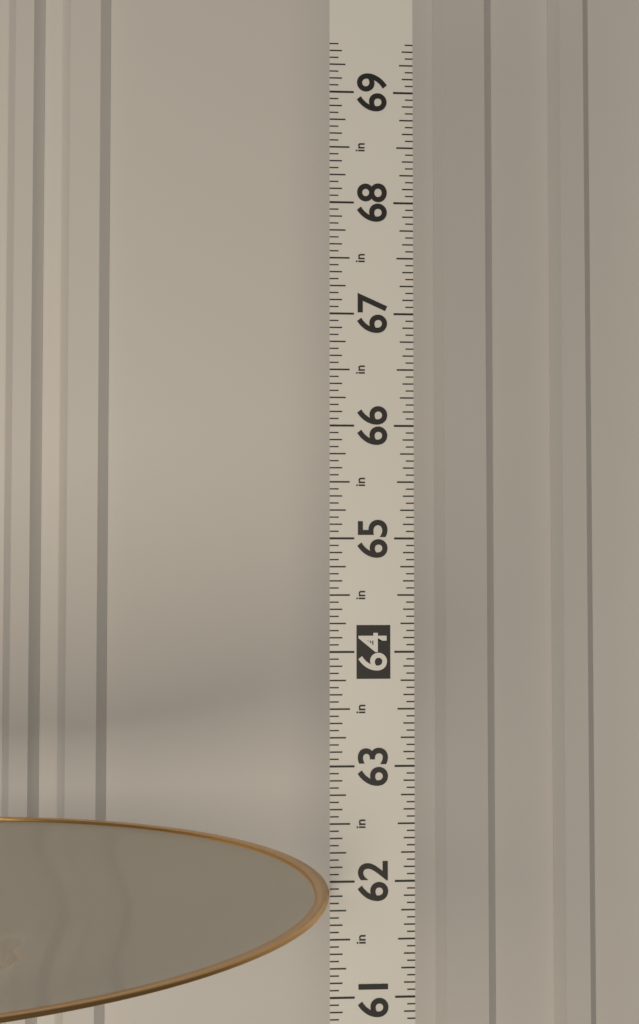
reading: 61.9375 in
